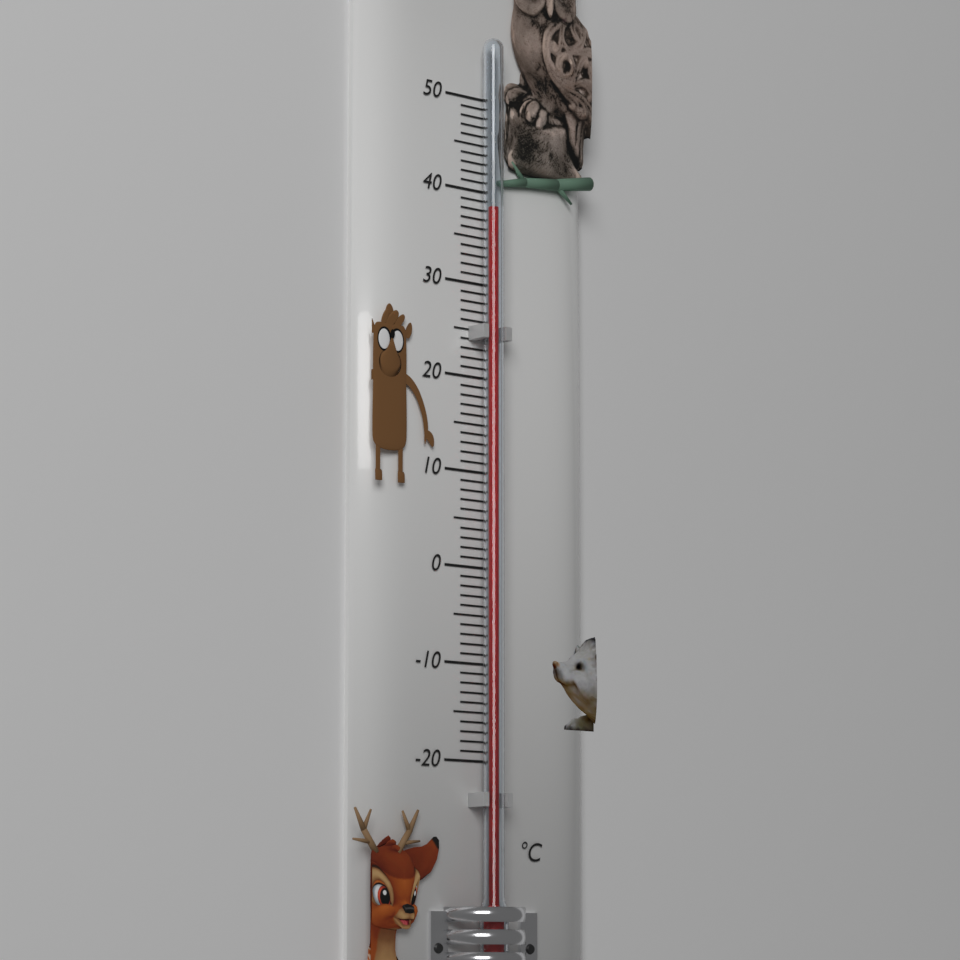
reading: 38 °C
